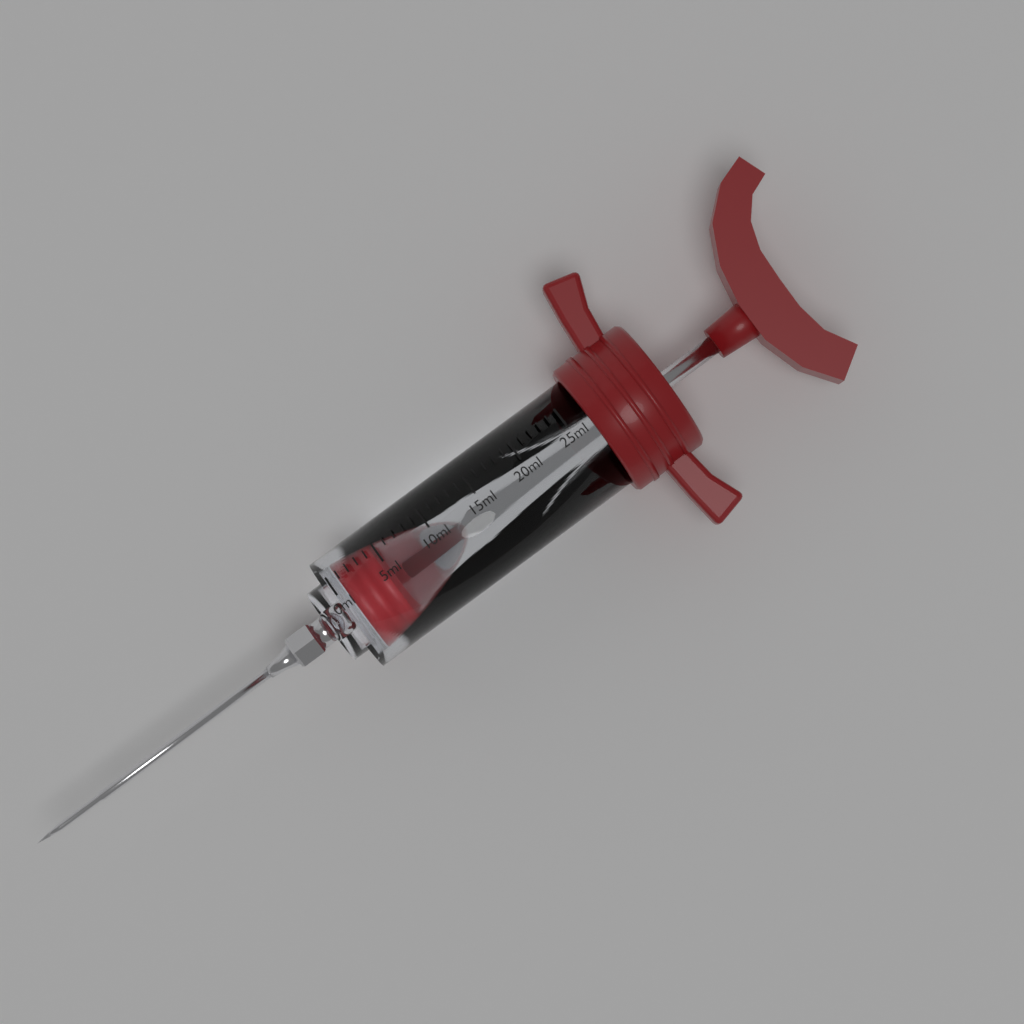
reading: 1 ml
